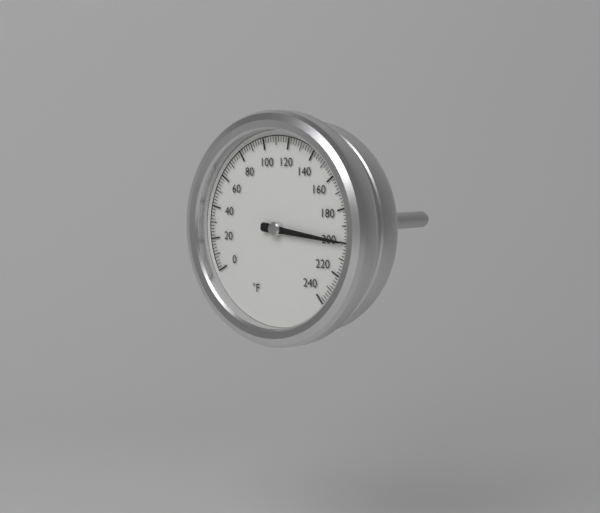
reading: 200 °F
